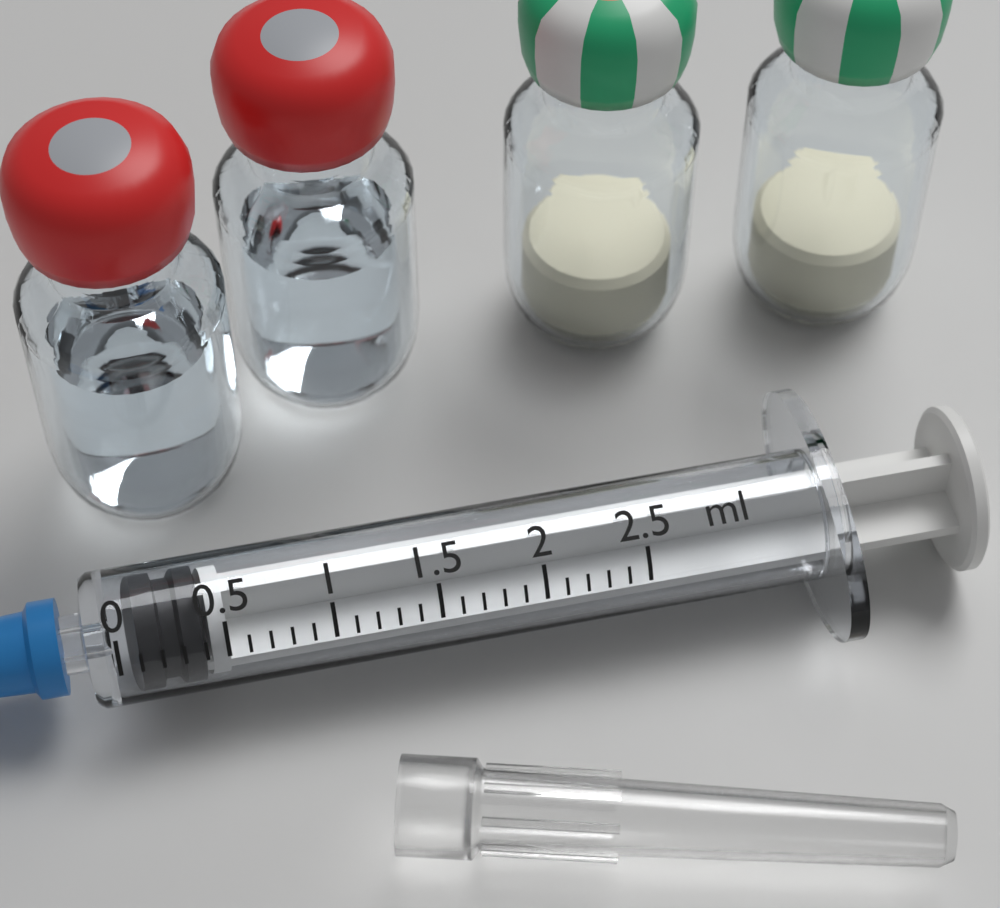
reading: 0.1 ml
